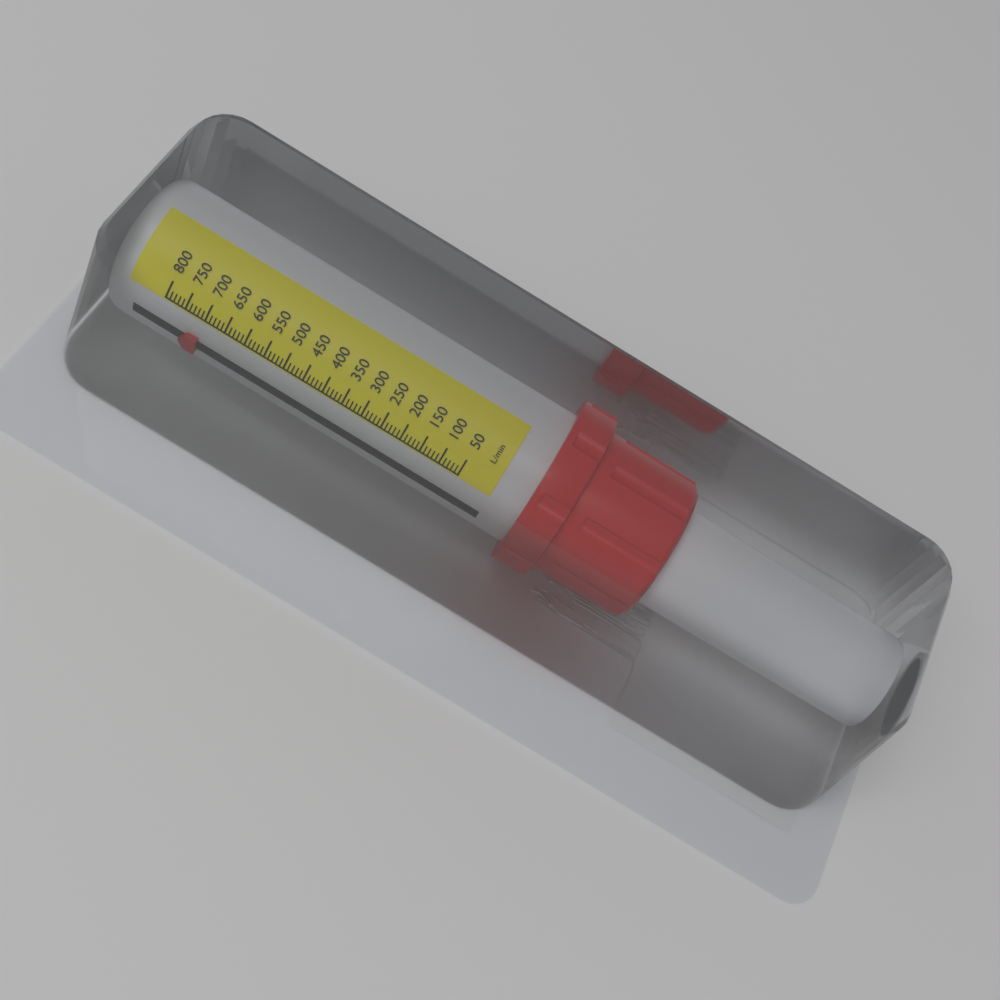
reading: 700 L/min
